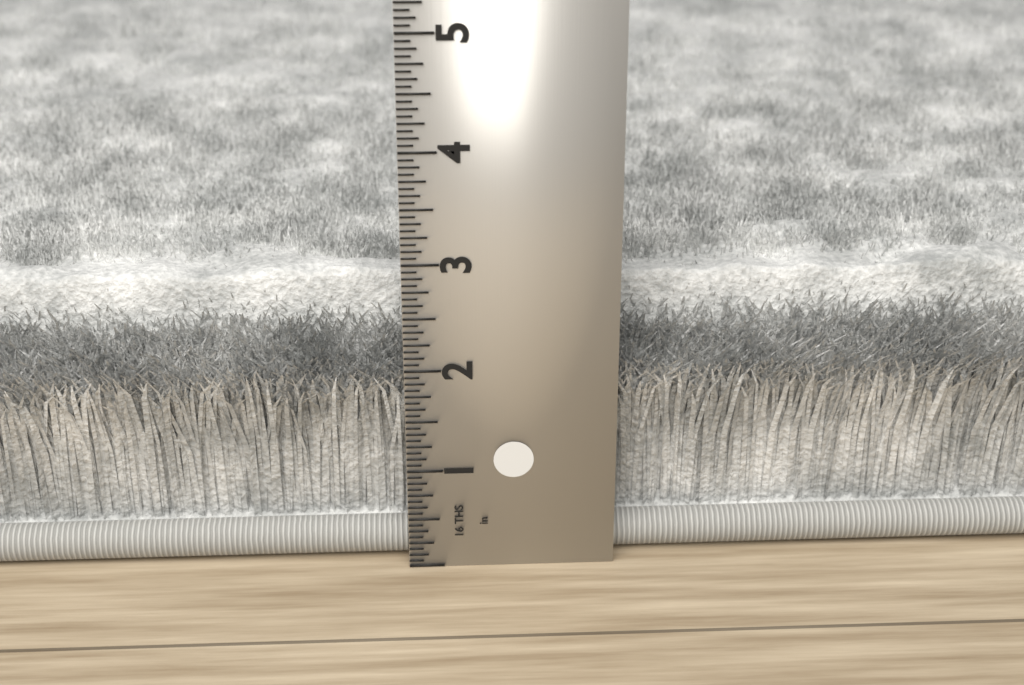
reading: 2.6875 in
